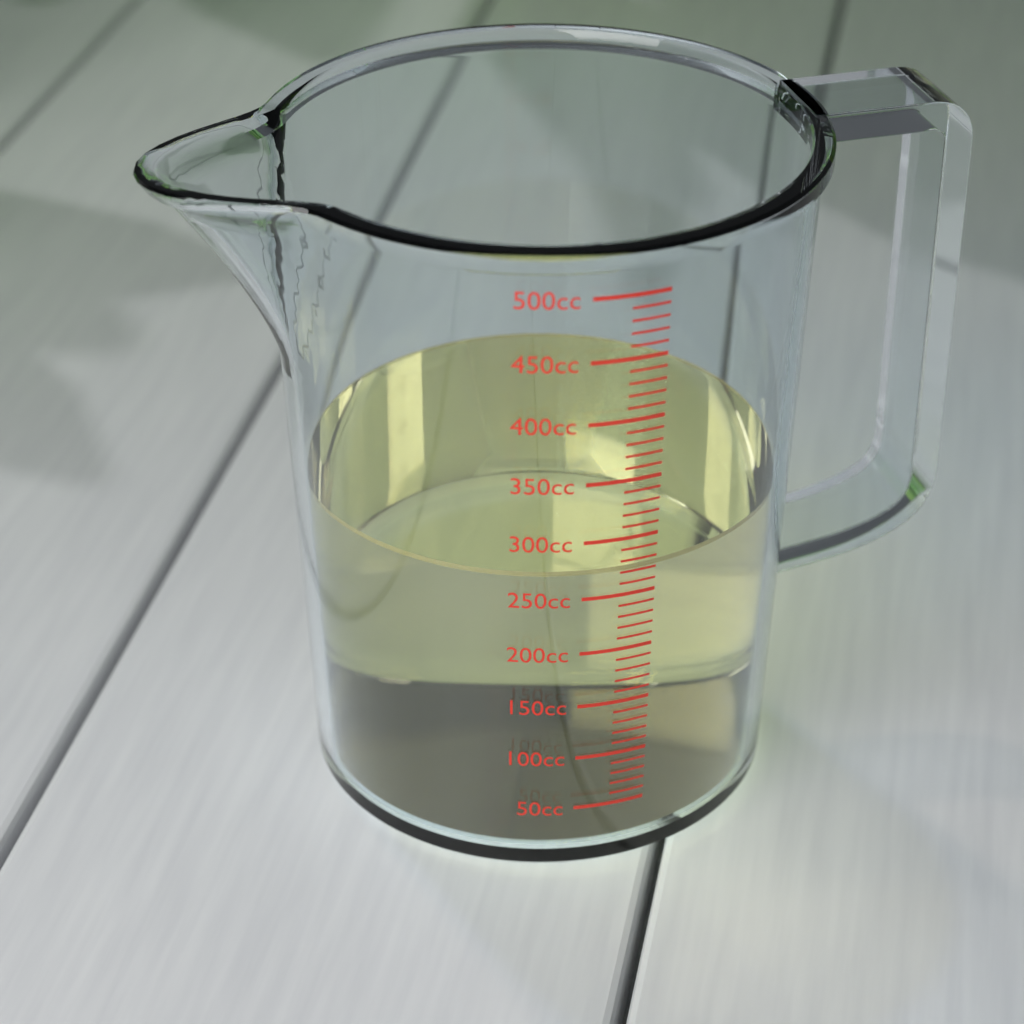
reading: 270 cc
